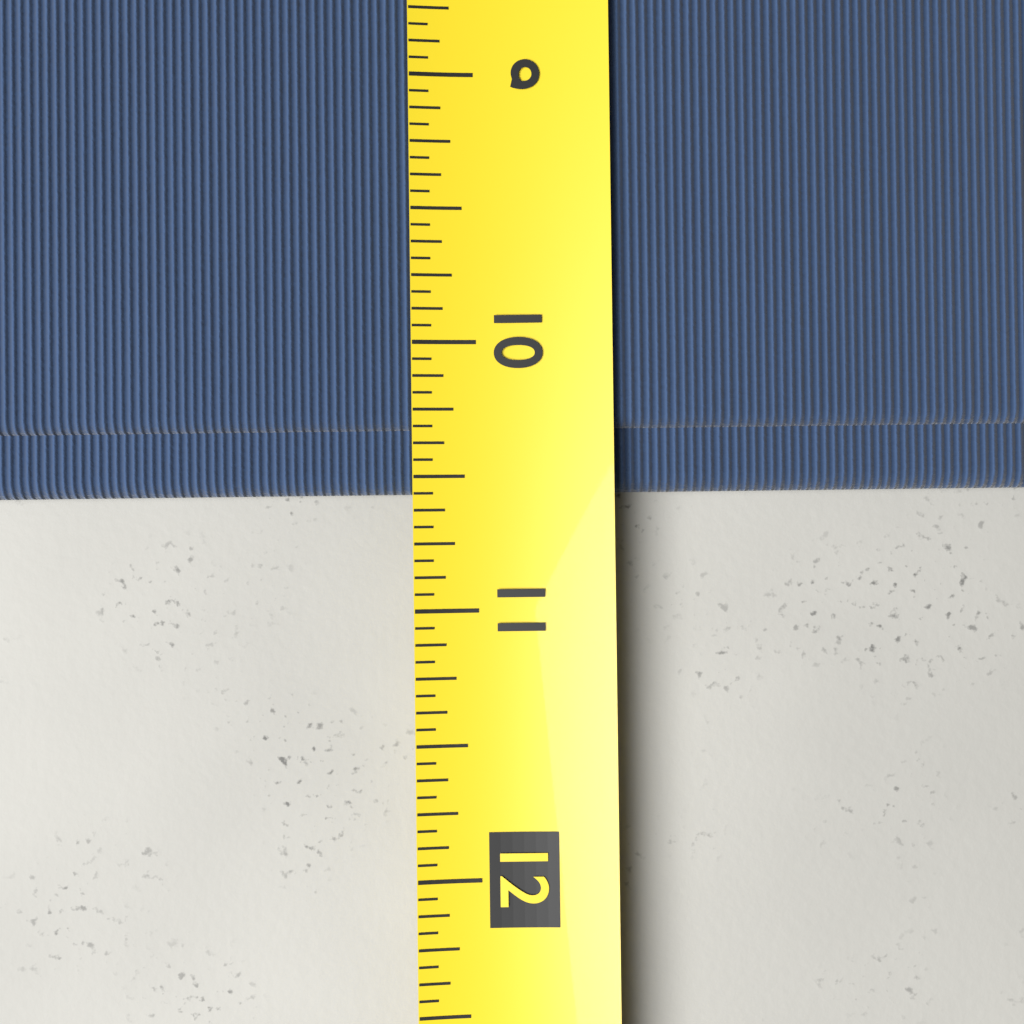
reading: 10.5625 (no unit)
